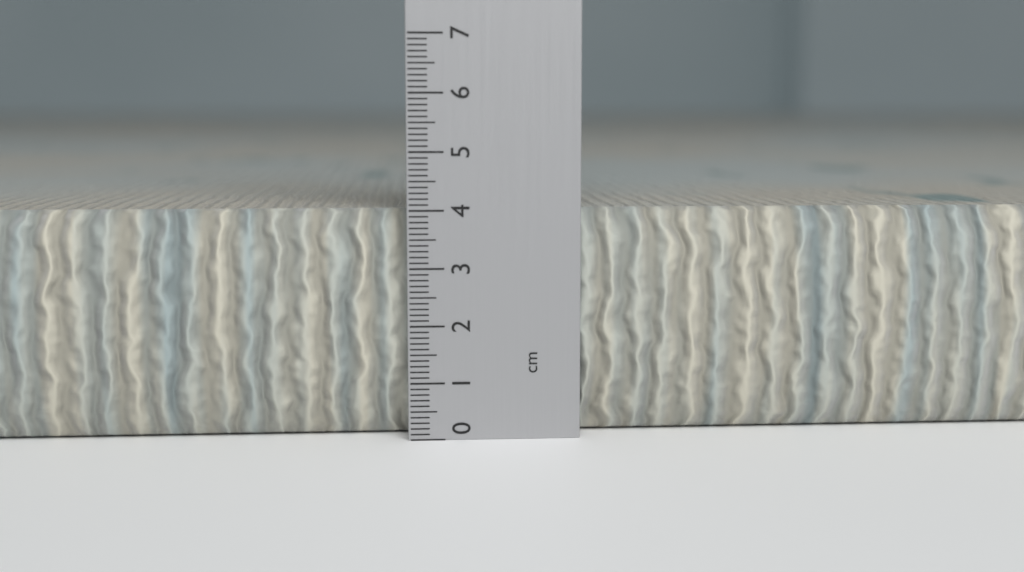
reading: 4.0 cm
